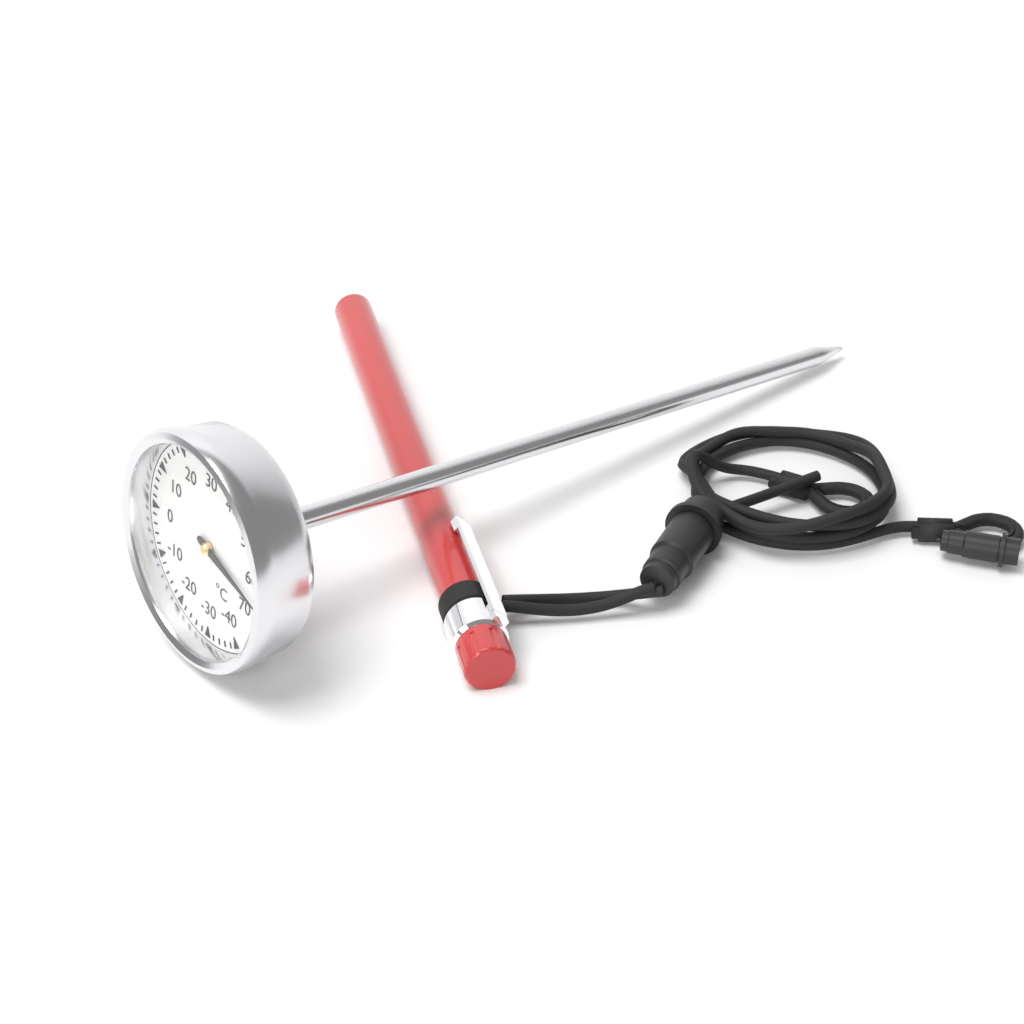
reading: 66 °C
